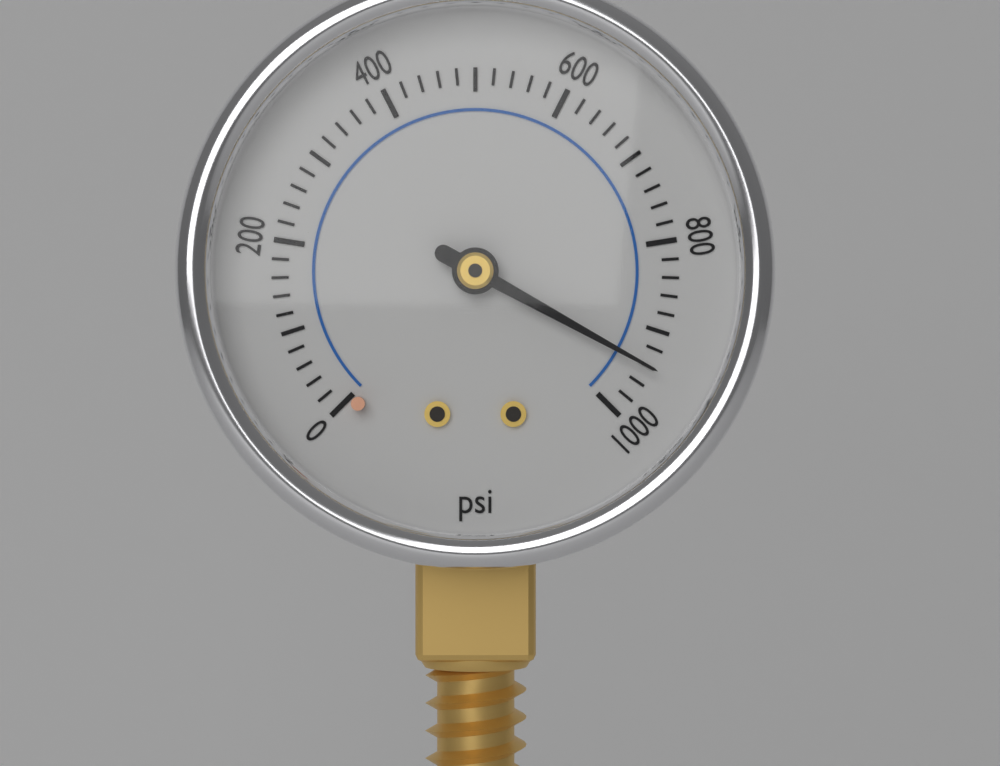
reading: 940 psi
